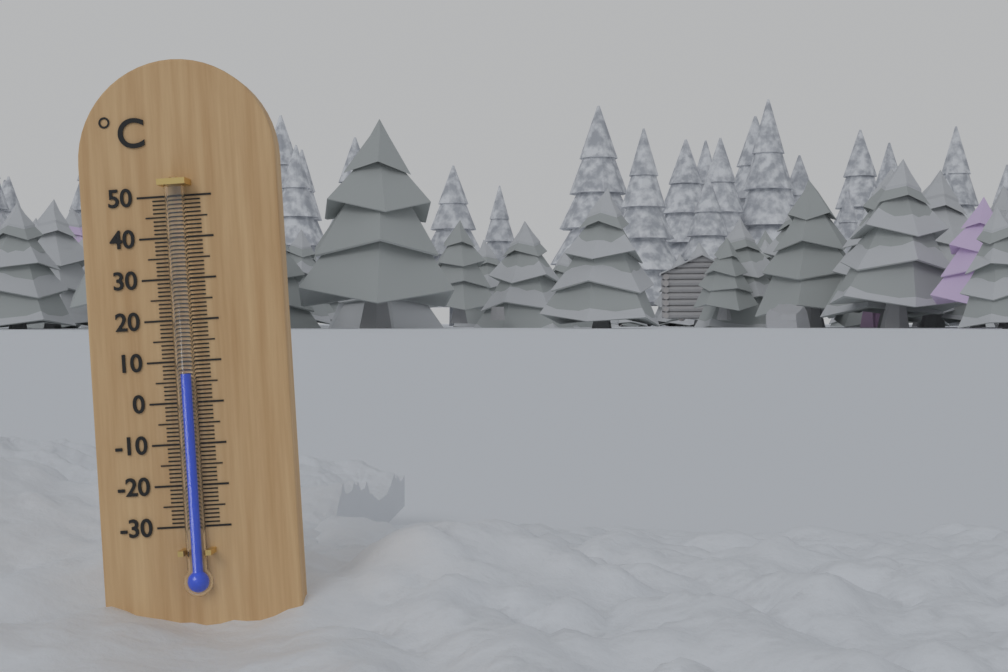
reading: 7 °C
